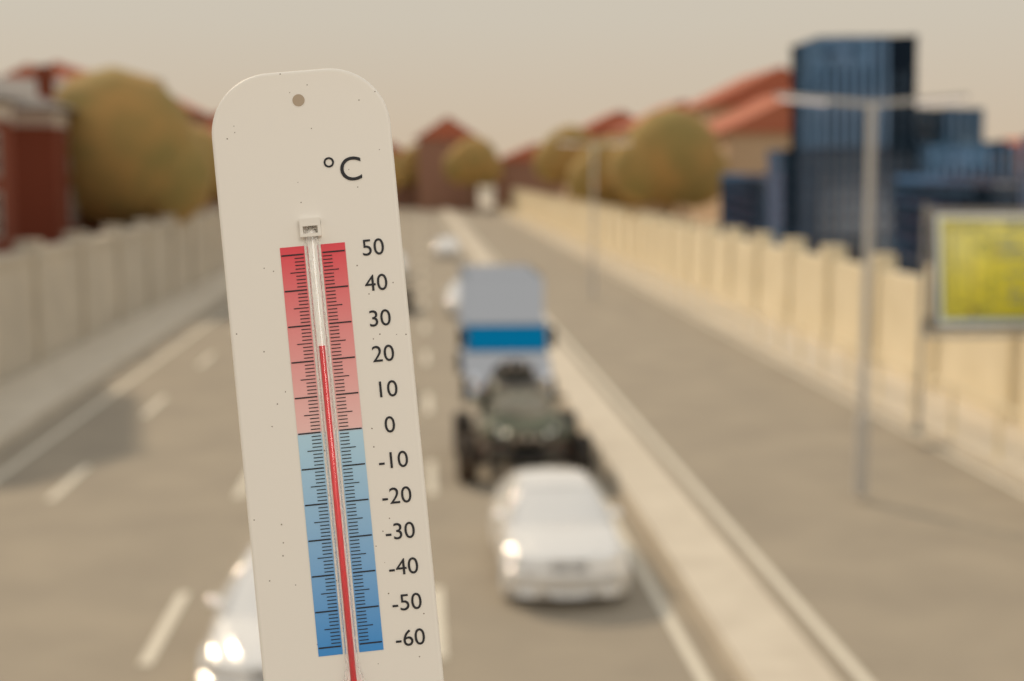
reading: 24 °C
